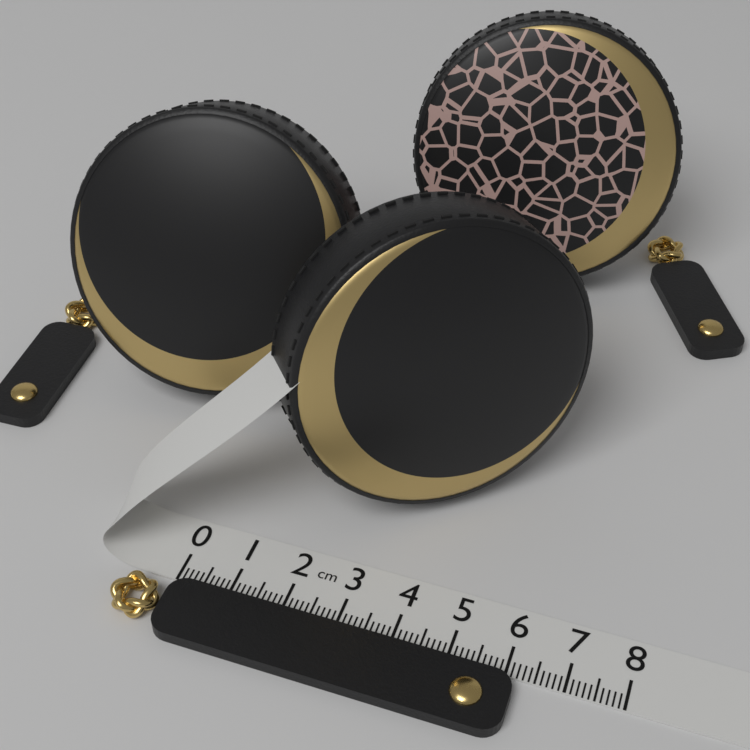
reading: 6.2 cm
